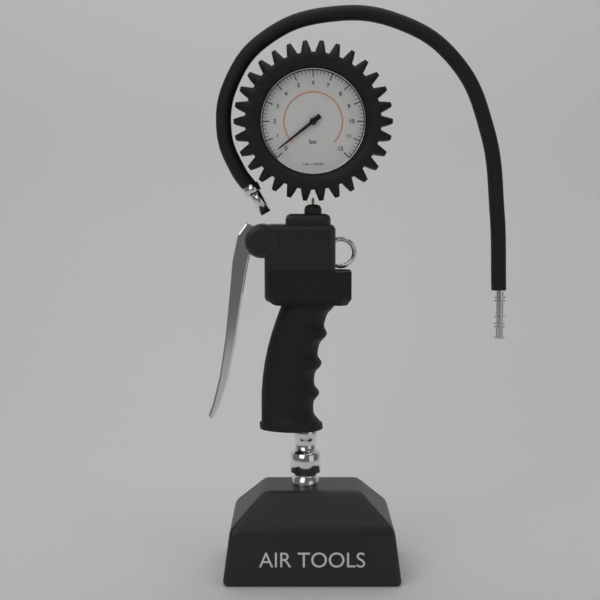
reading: 0.3 bar
